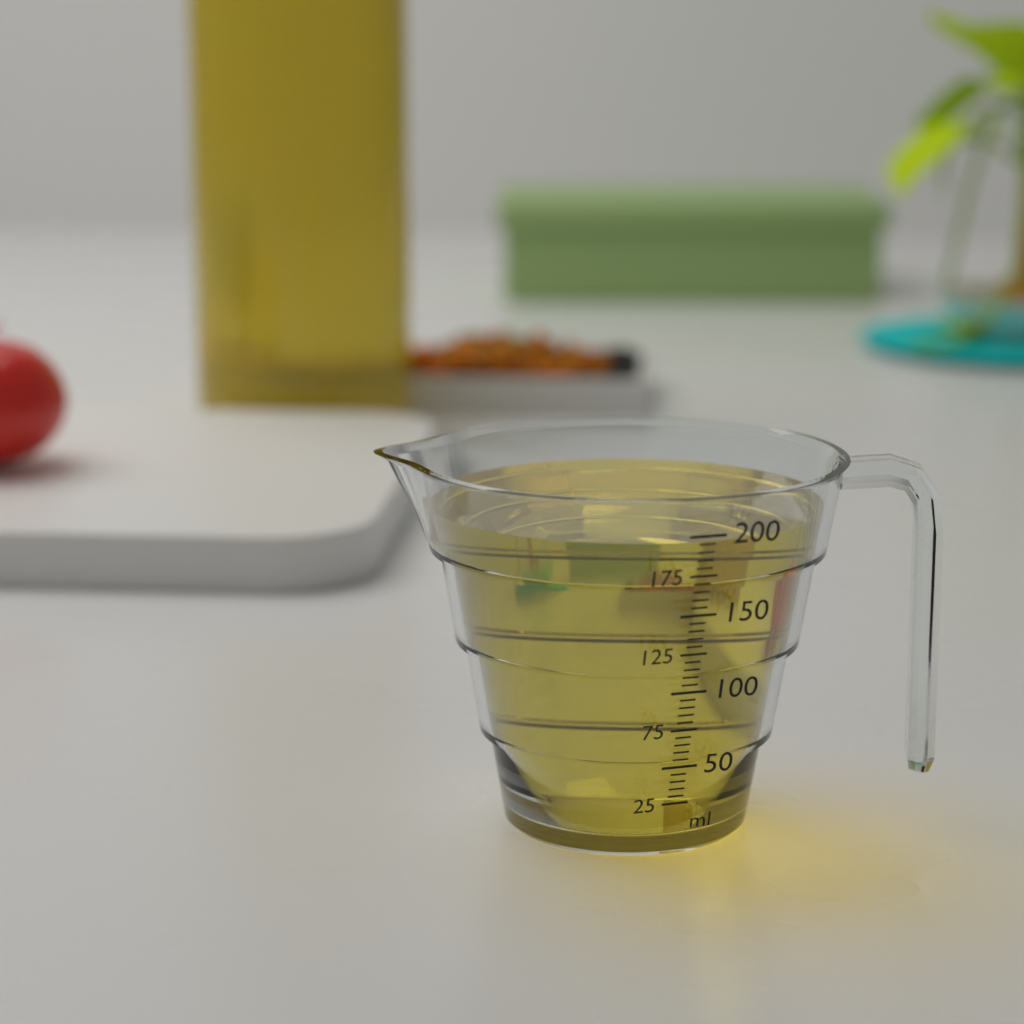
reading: 195 ml
